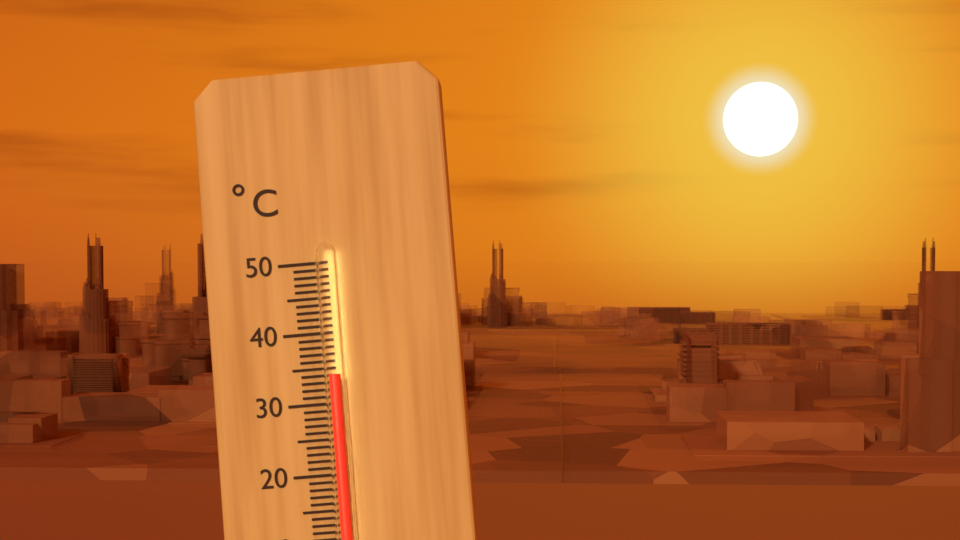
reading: 34 °C
